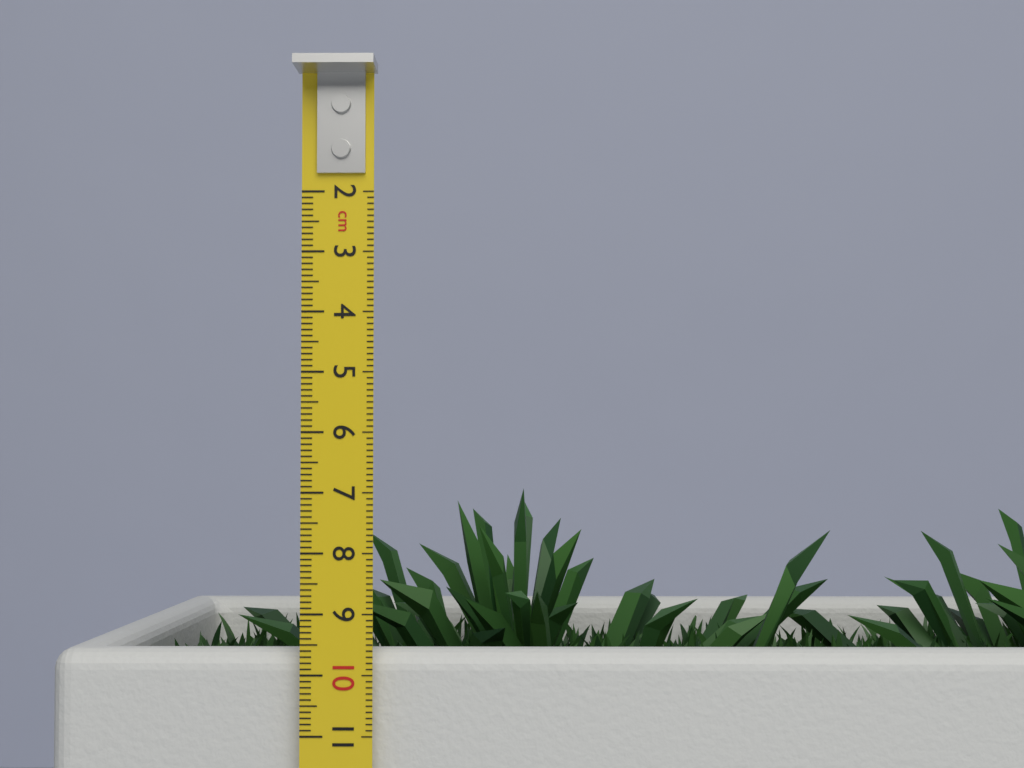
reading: 9.8 cm
